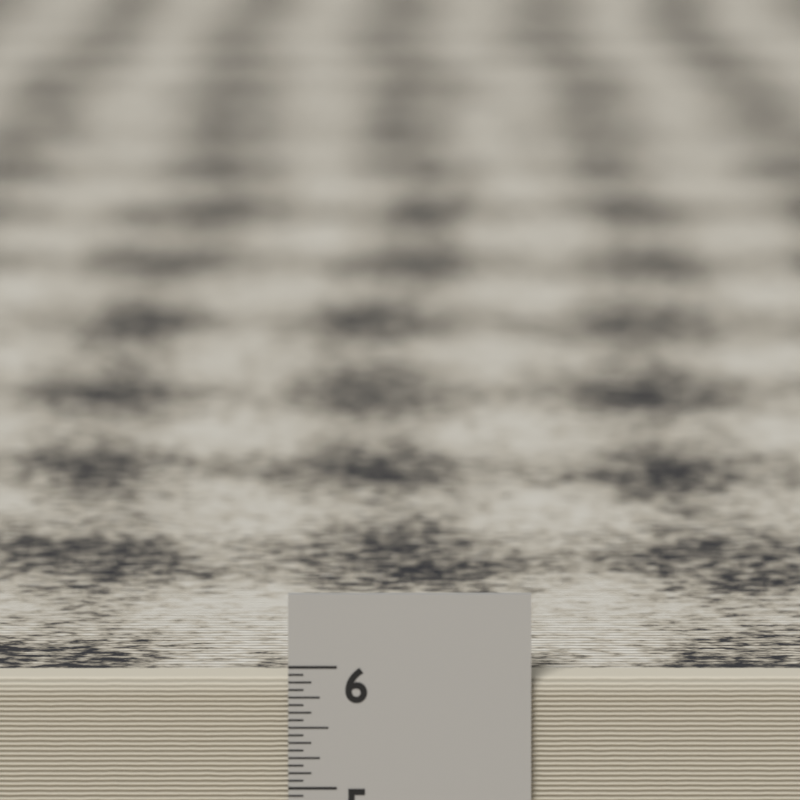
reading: 5.8750 in
